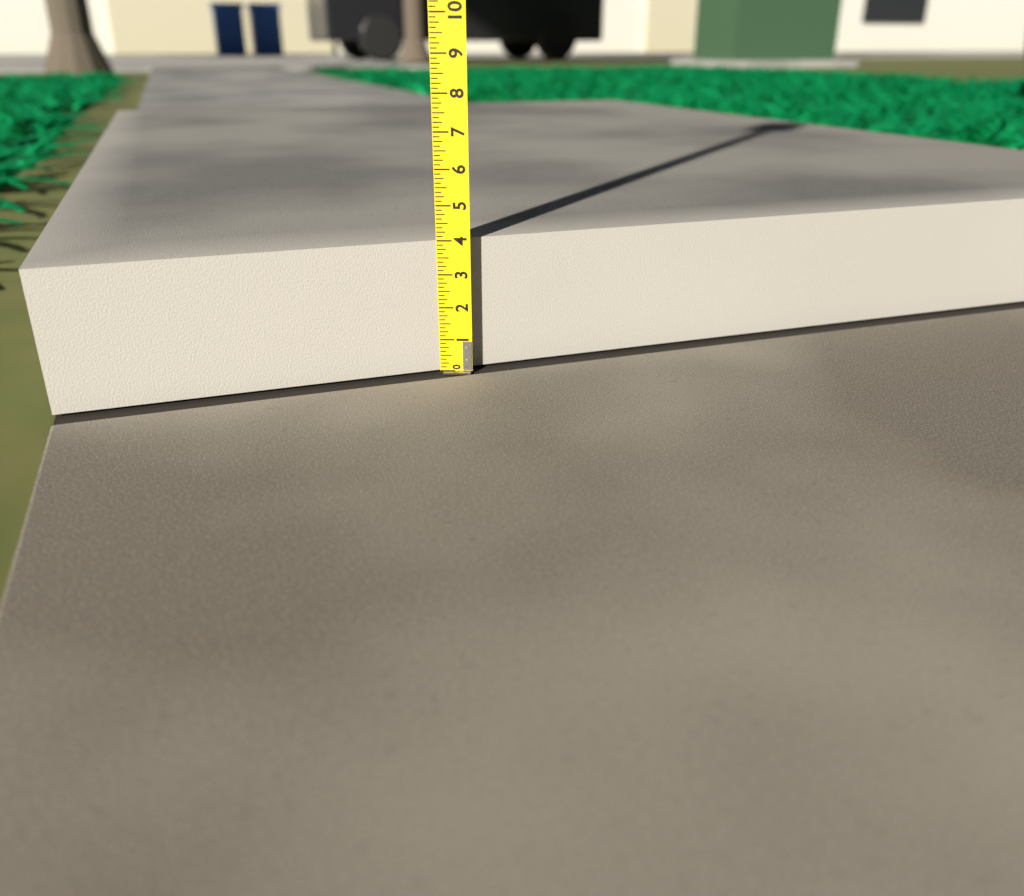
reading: 4.000 (no unit)
